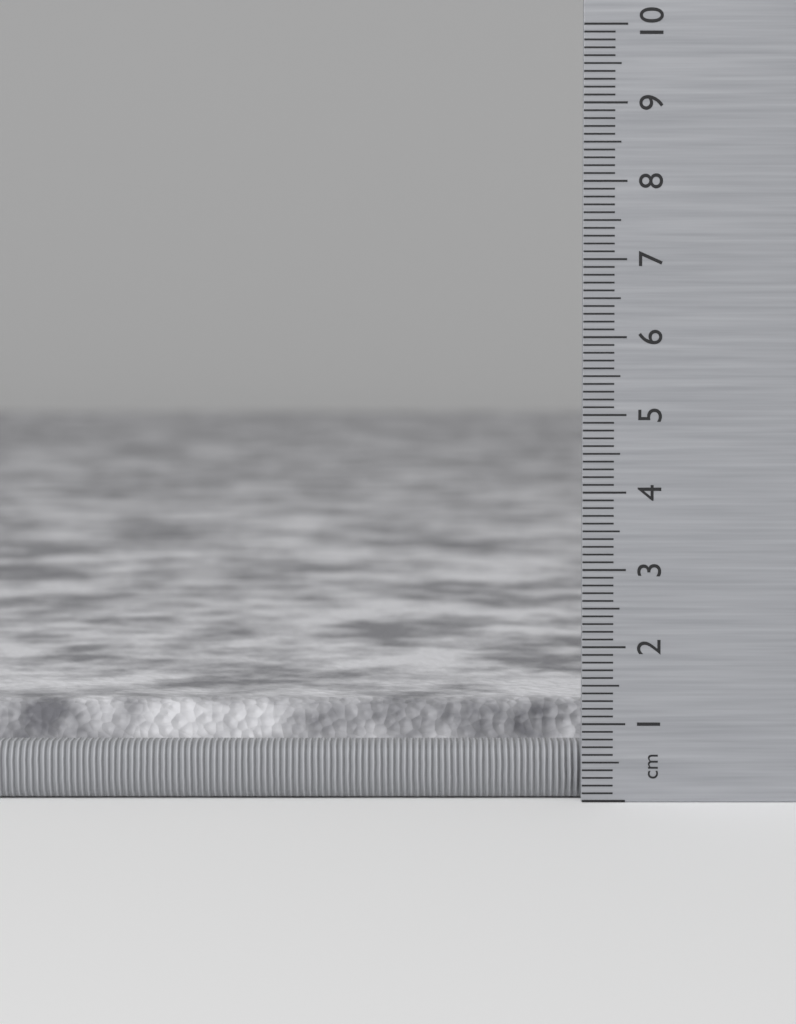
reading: 1.2 cm
